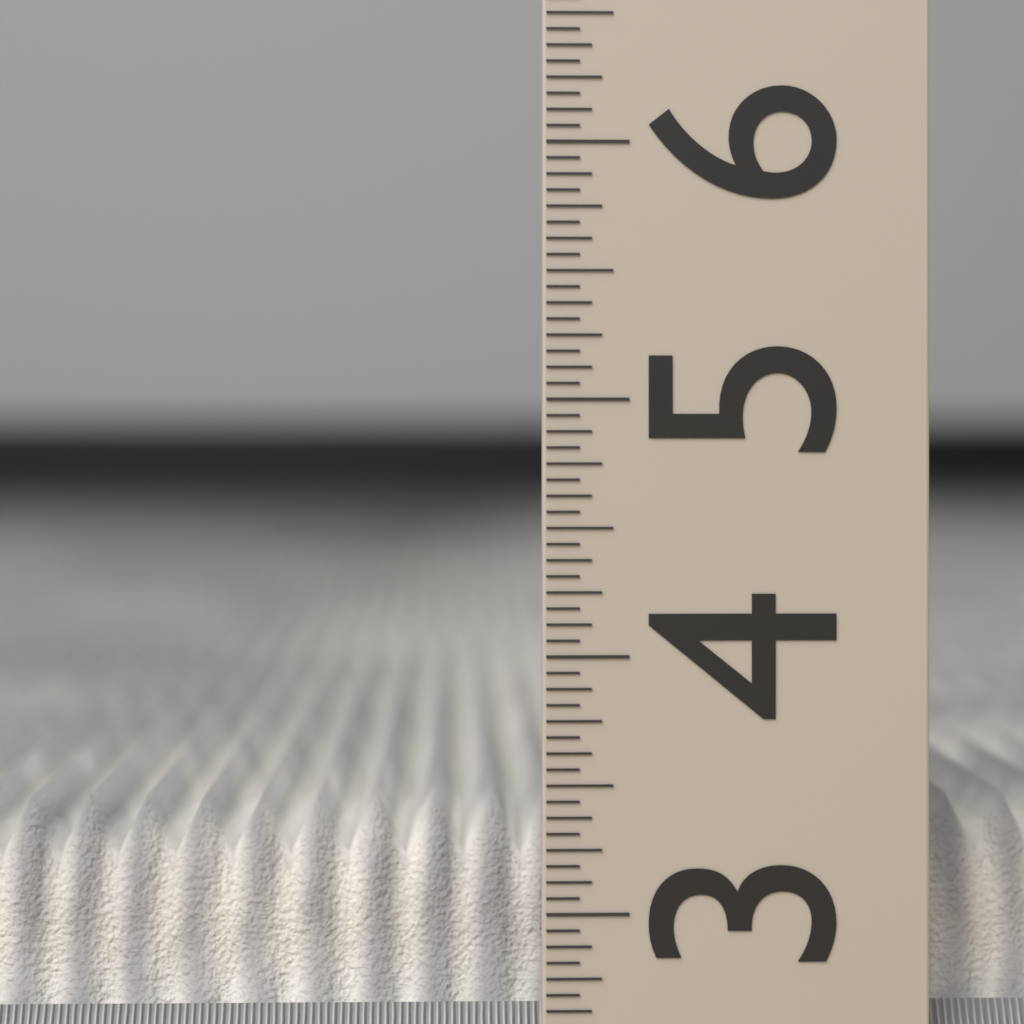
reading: 3.3750 (no unit)
